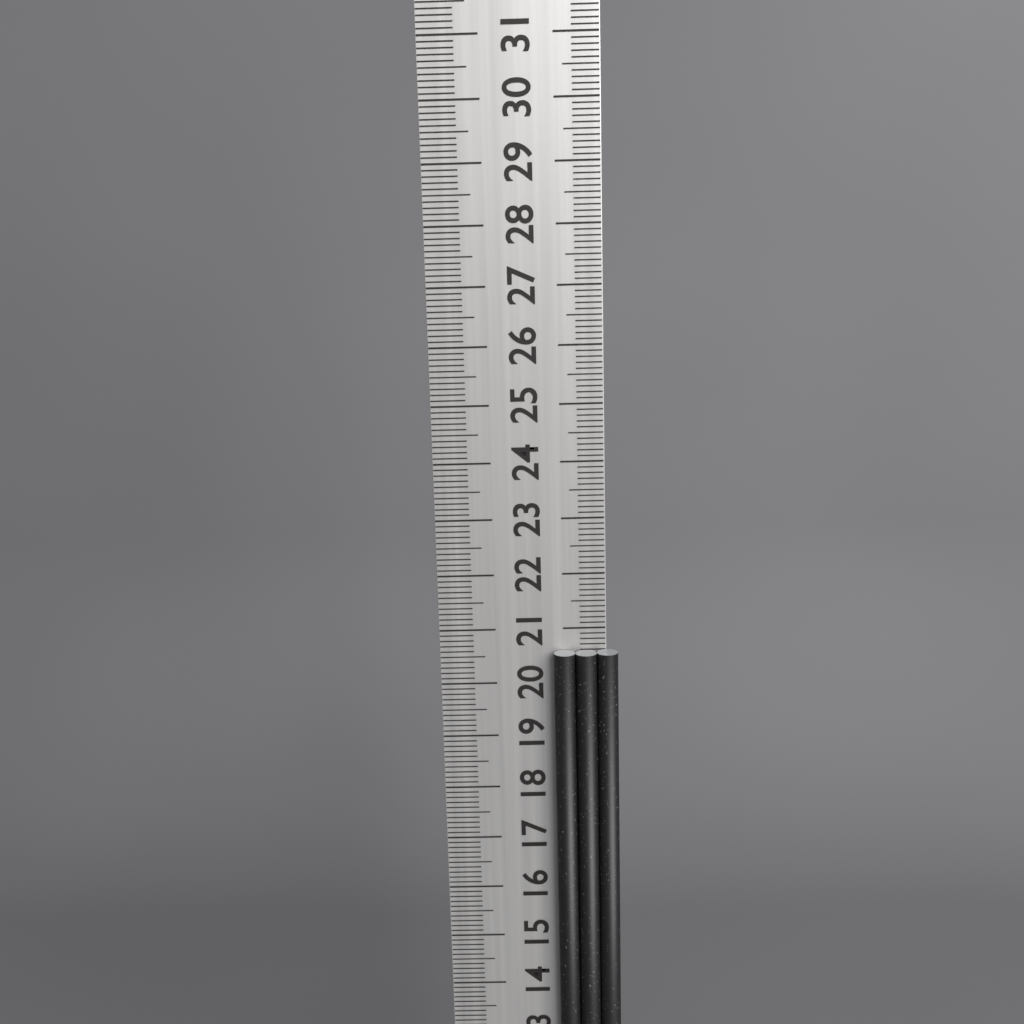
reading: 20.6 cm
